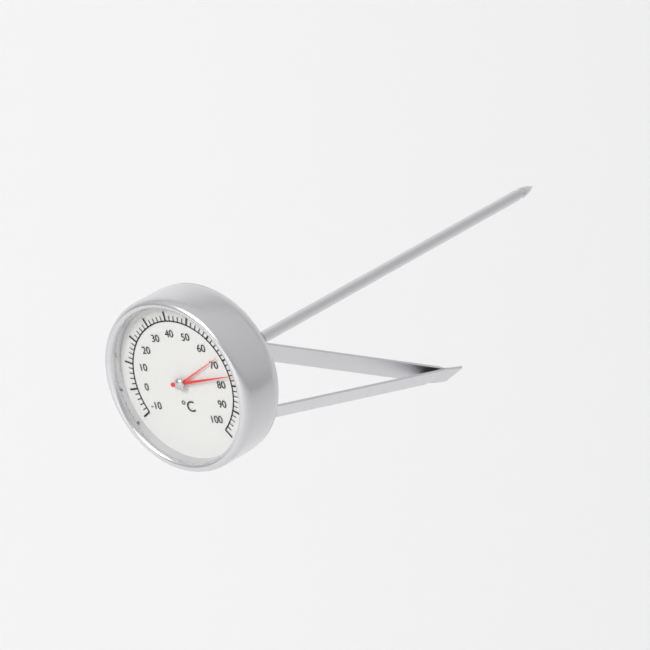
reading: 76 °C
